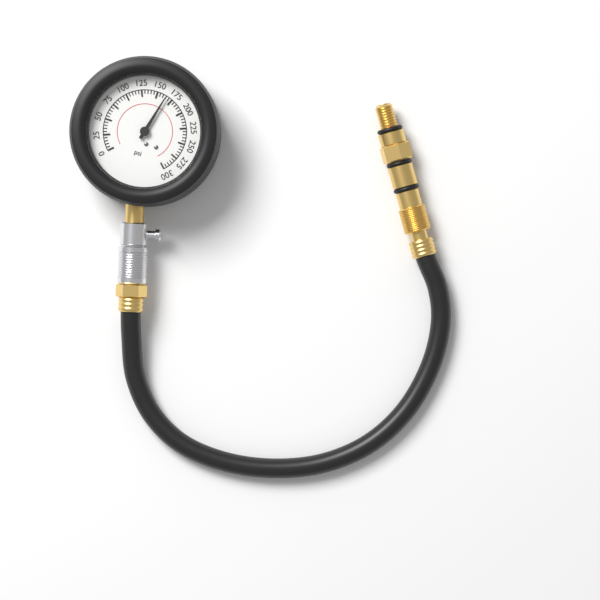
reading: 165 psi
